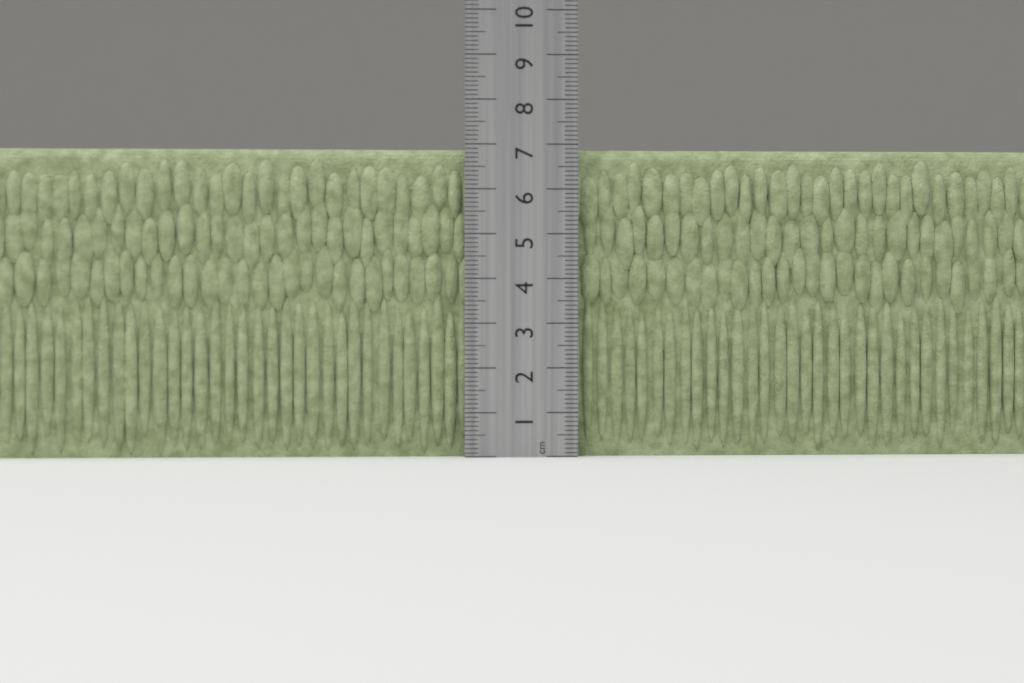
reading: 6.9 cm
